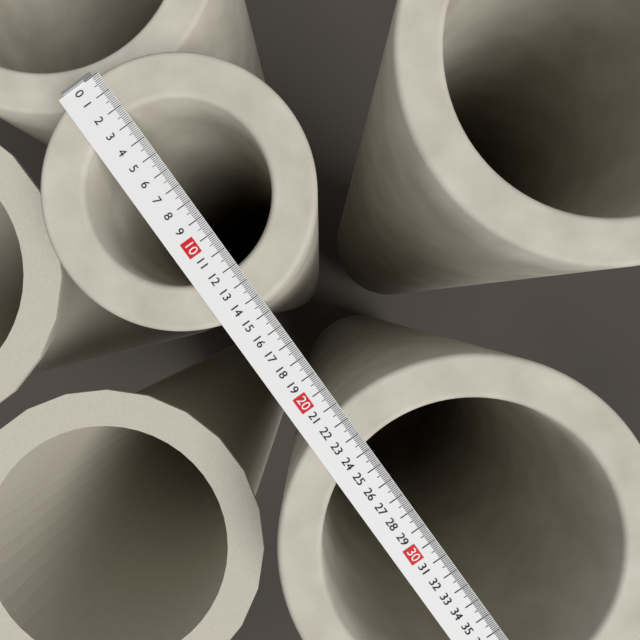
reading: 14.5 (no unit)
